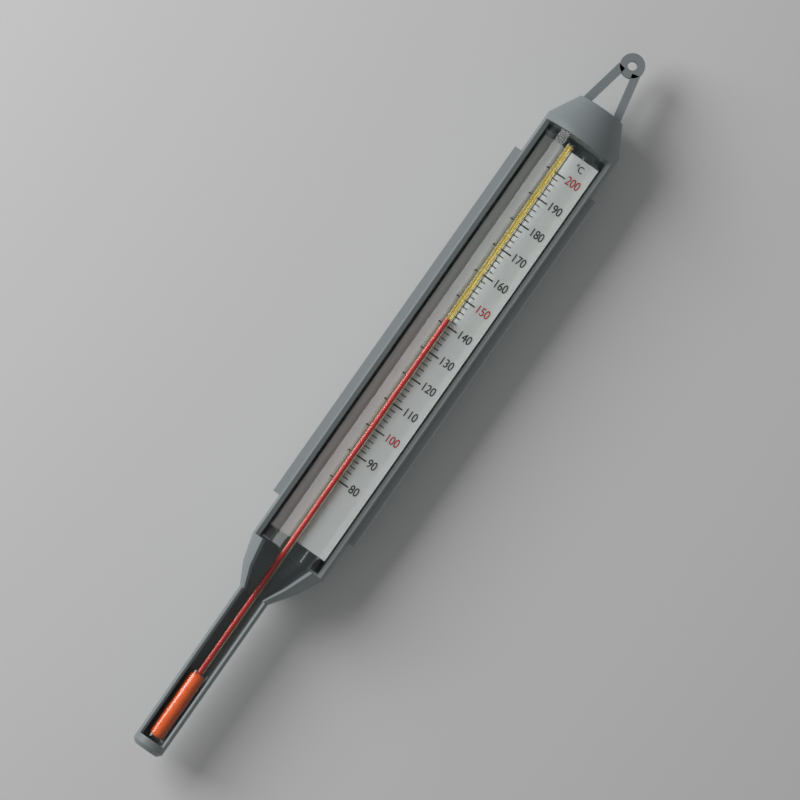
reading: 142 °C
